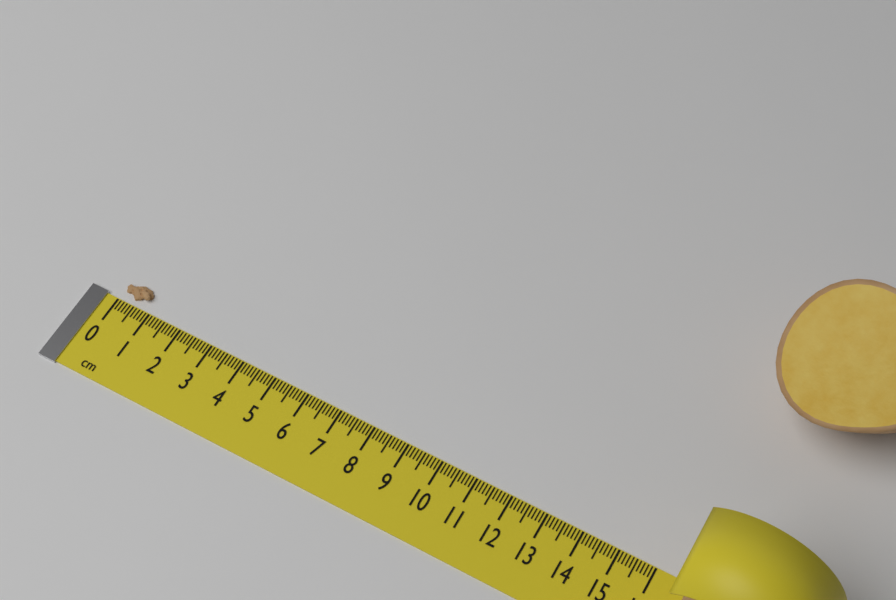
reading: 0.8 cm
